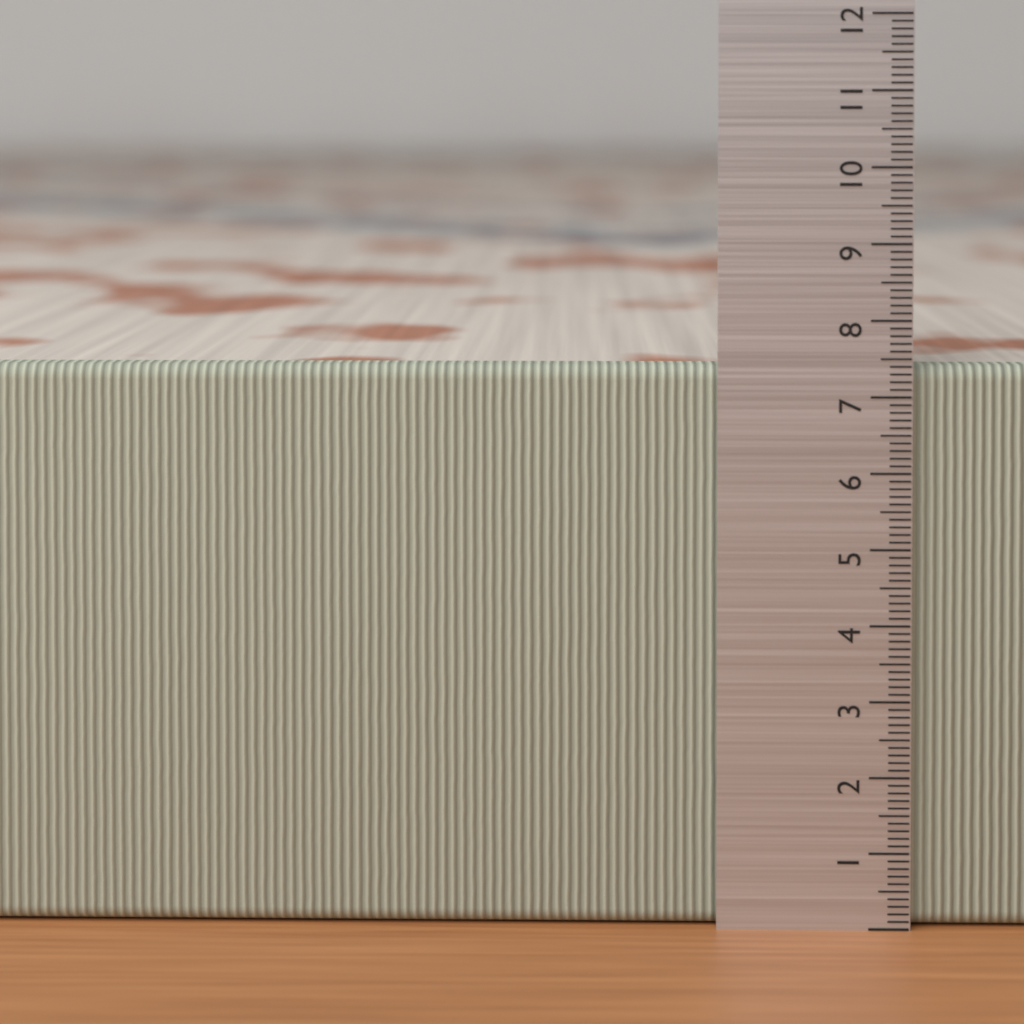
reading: 7.4 (no unit)
